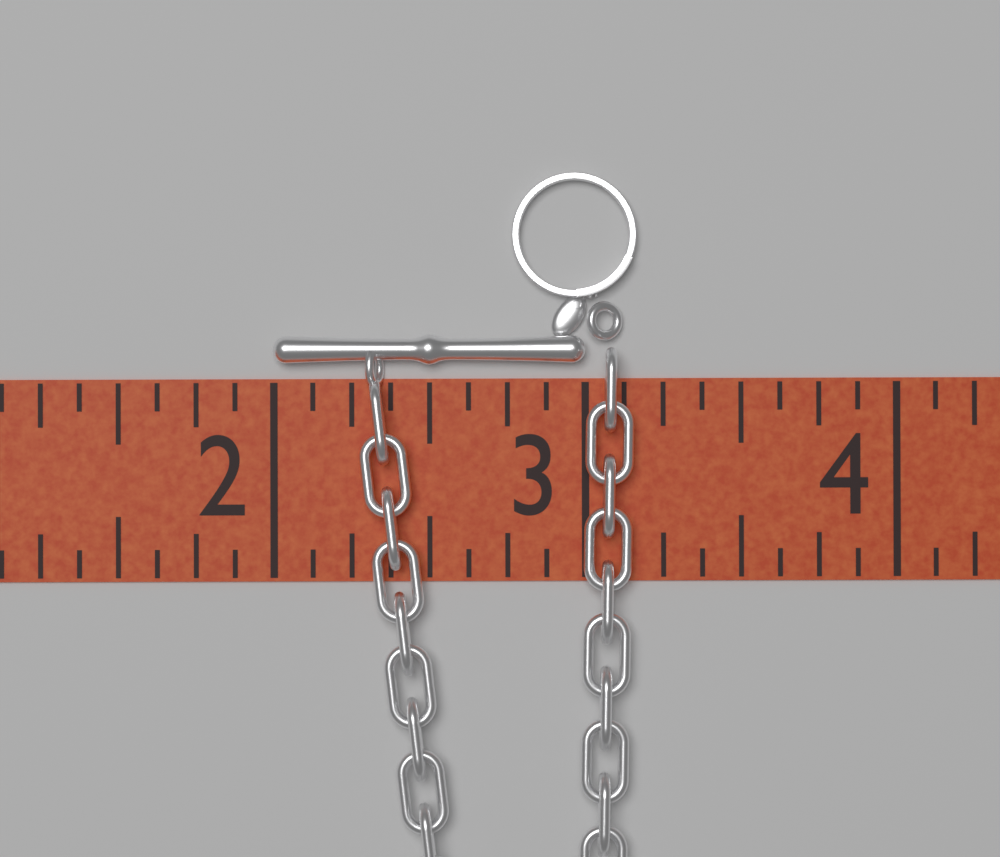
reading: 3.000 (no unit)
